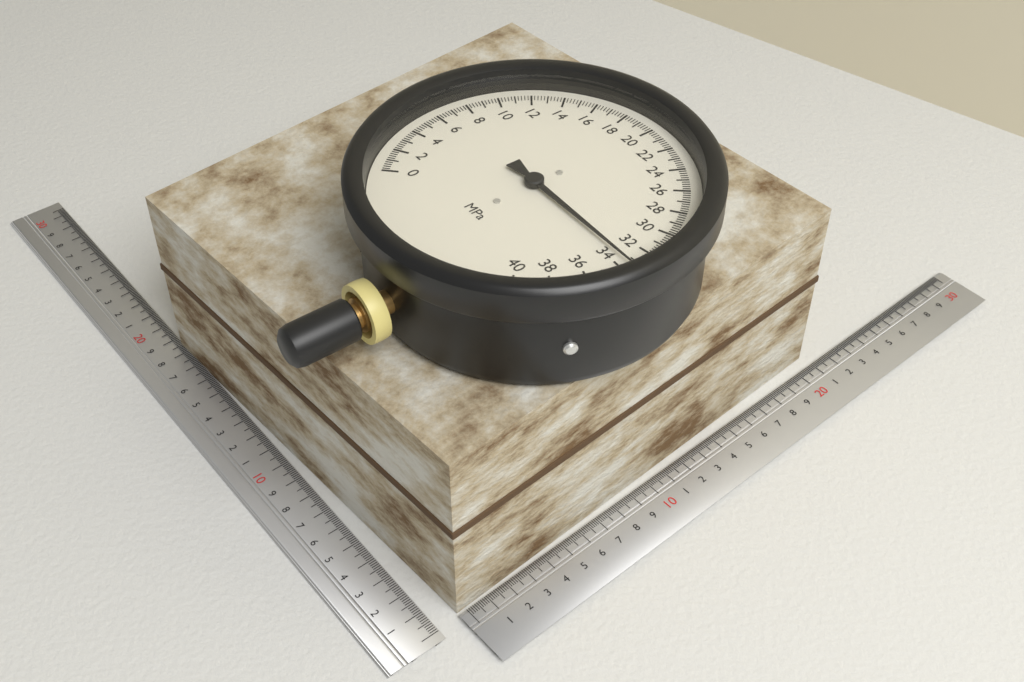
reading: 33.4 MPa
